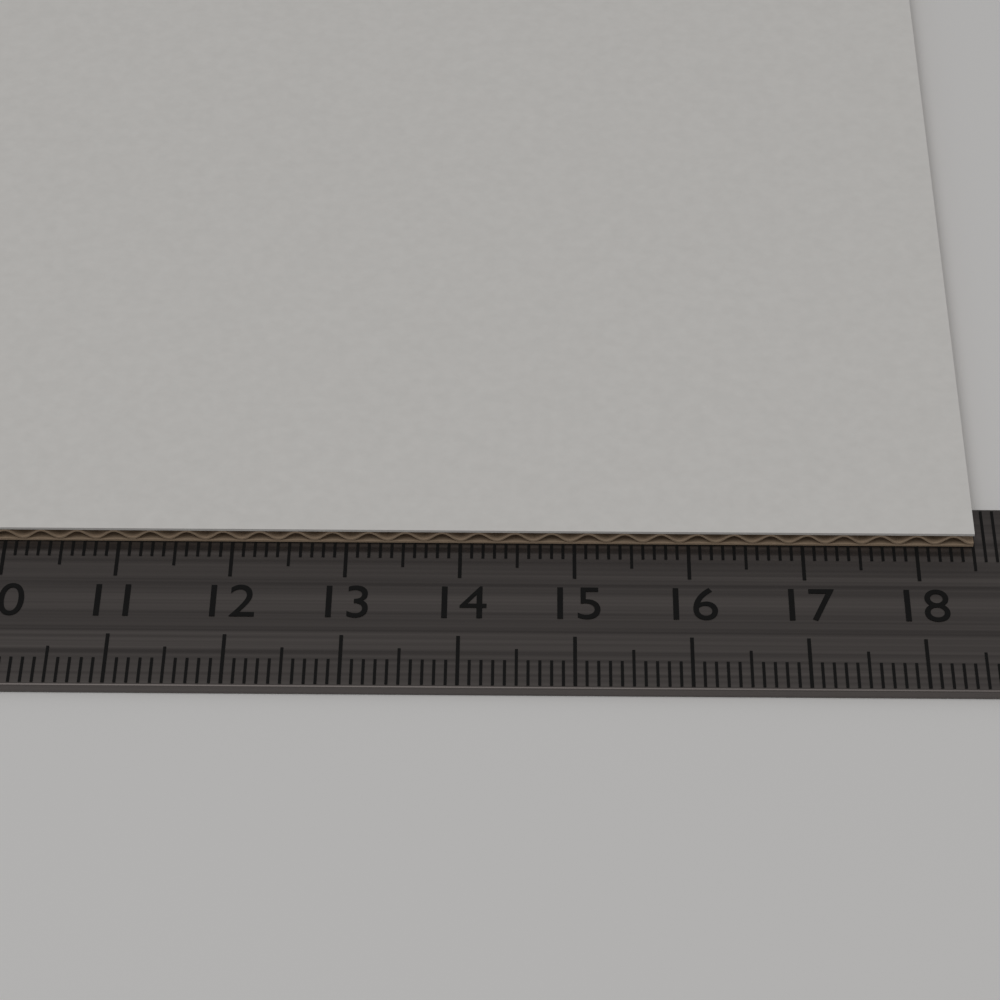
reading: 18.5 cm
